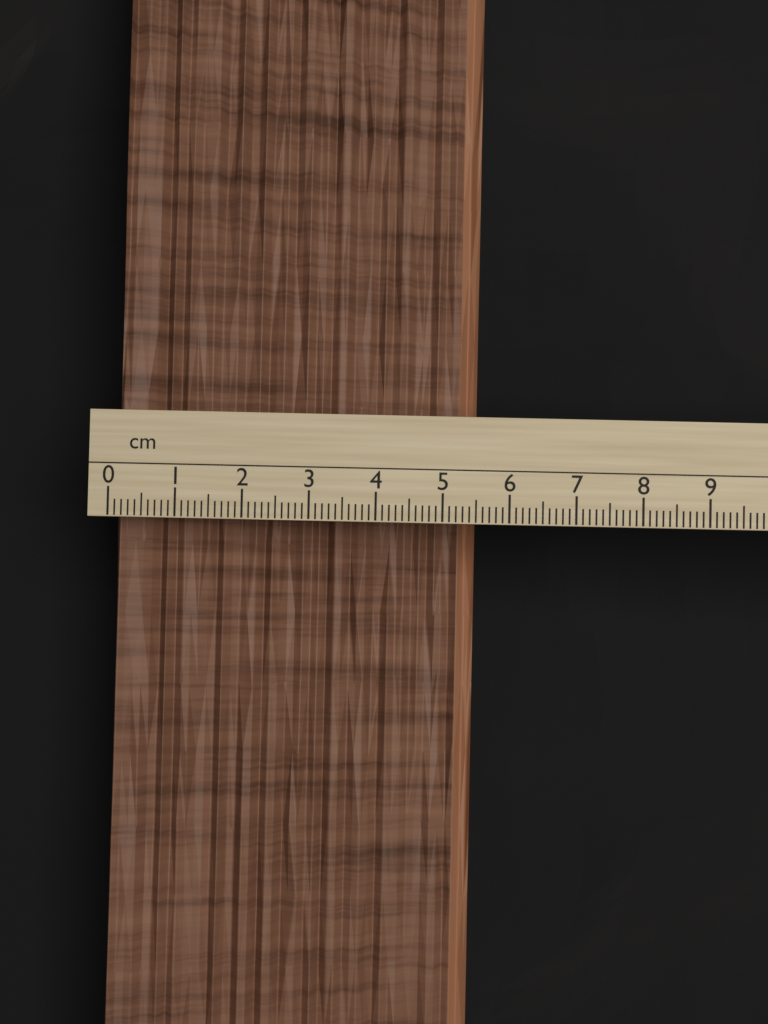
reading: 5.6 cm
